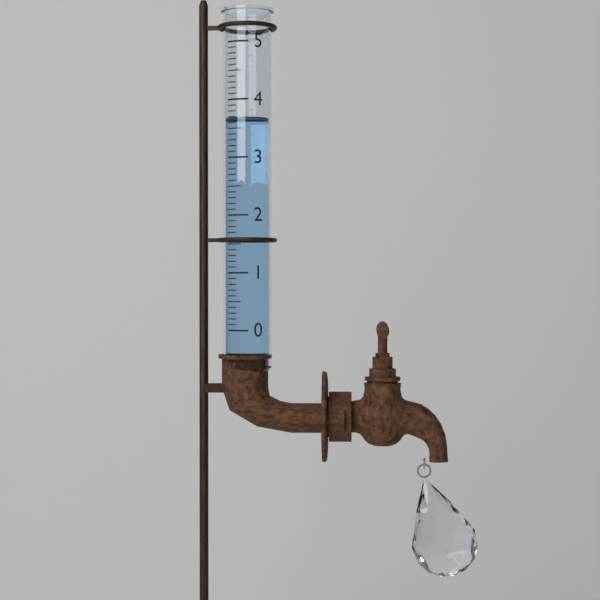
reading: 3.7 (no unit)
